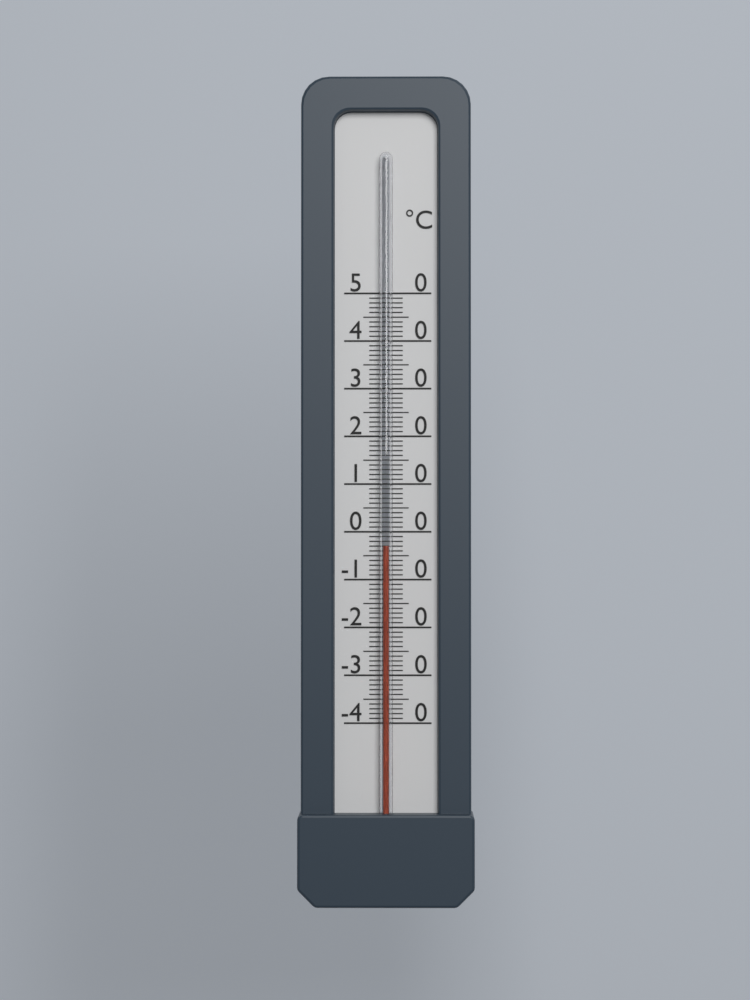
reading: -3 °C
